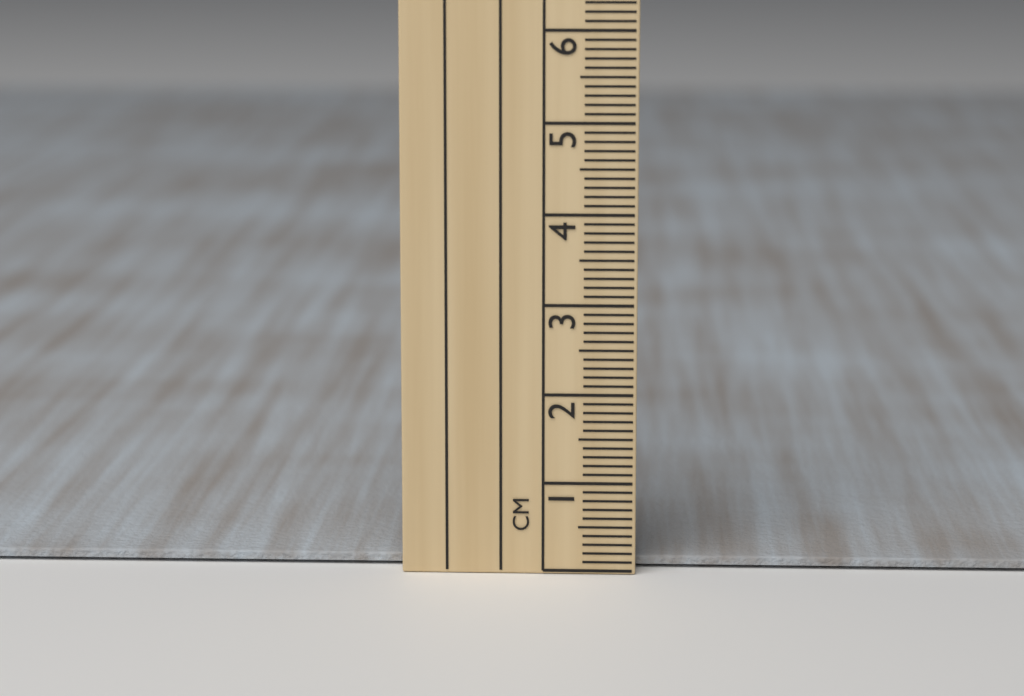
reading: 0.1 cm
